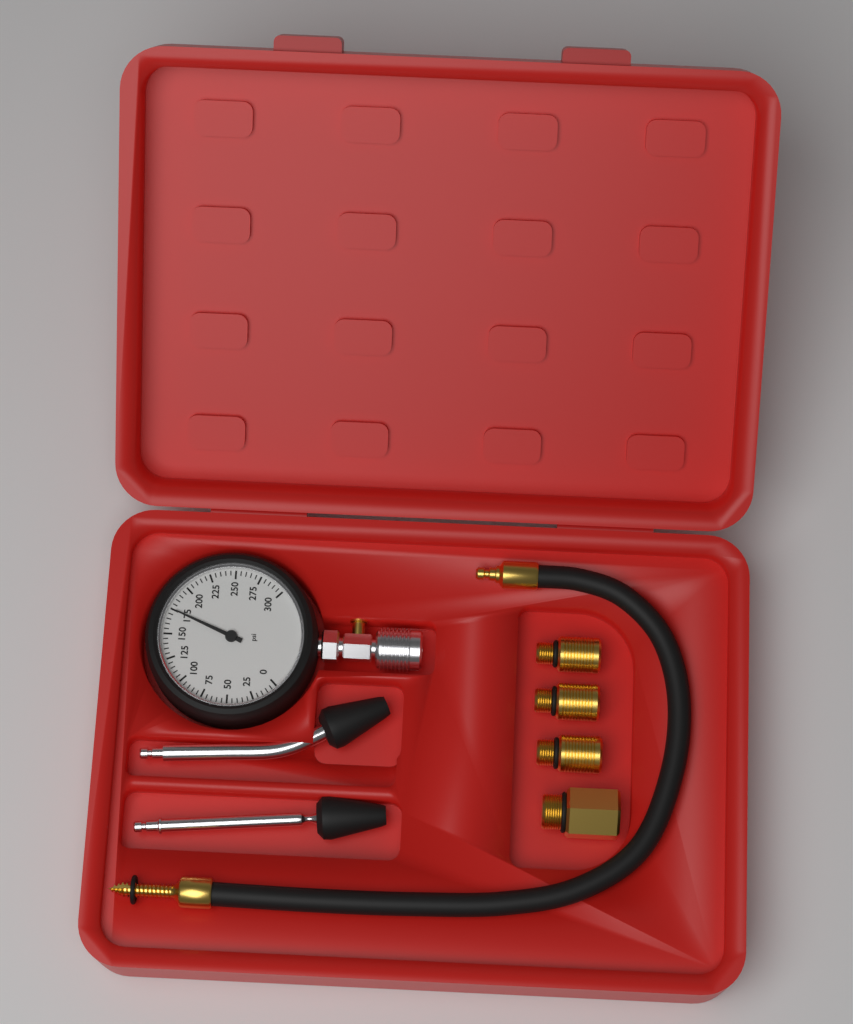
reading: 175 psi
